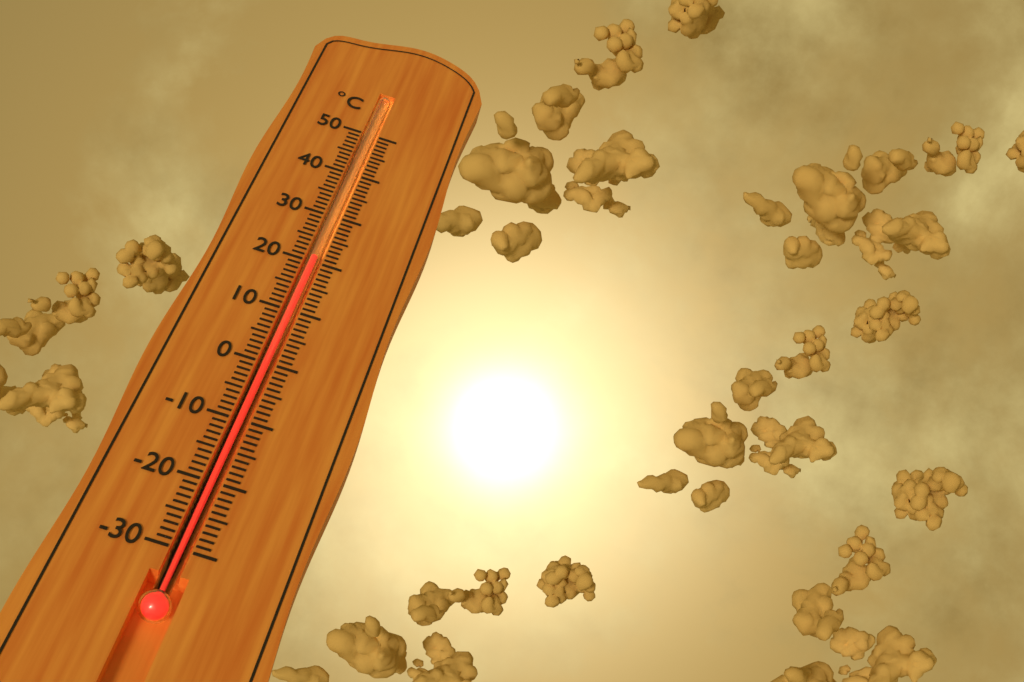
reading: 21 °C
